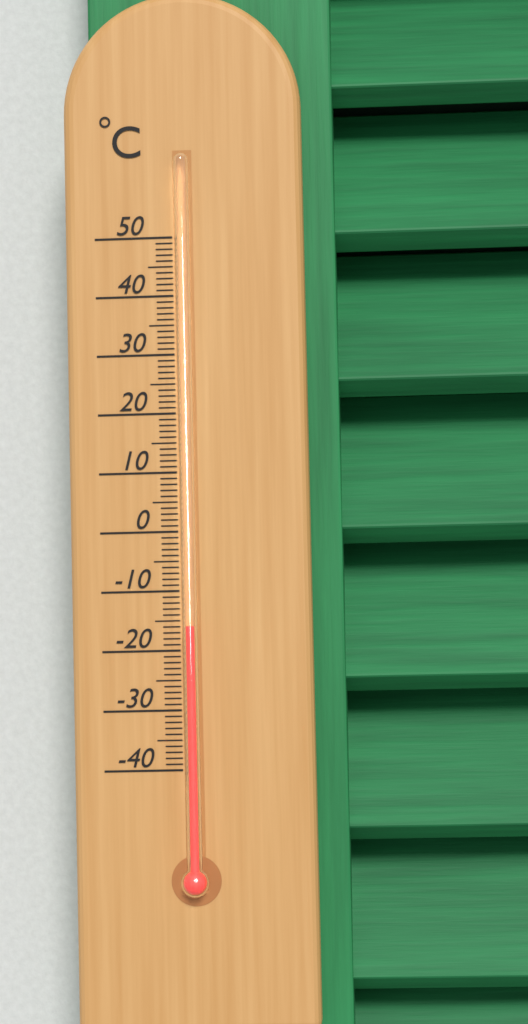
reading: -16 °C
